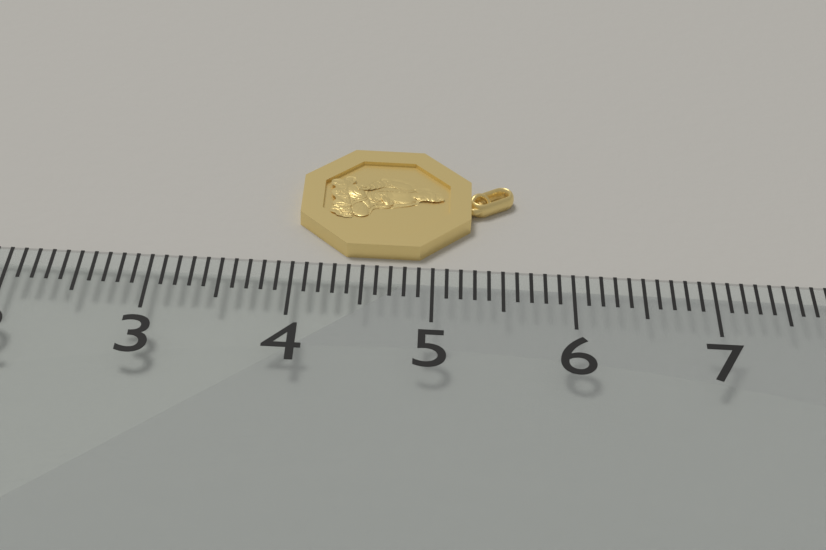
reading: 5.6 (no unit)
